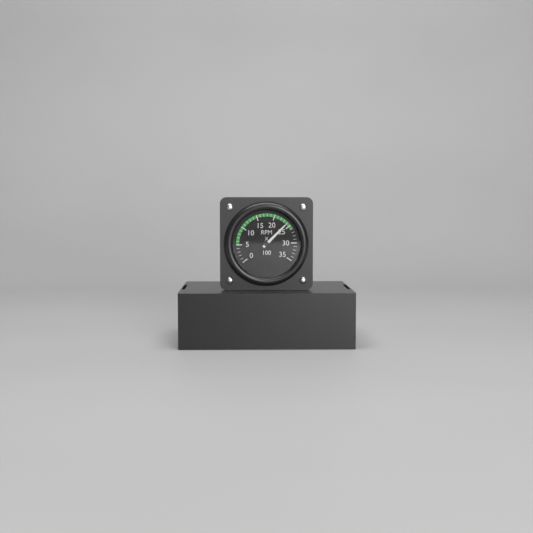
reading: 24 RPM x 100
